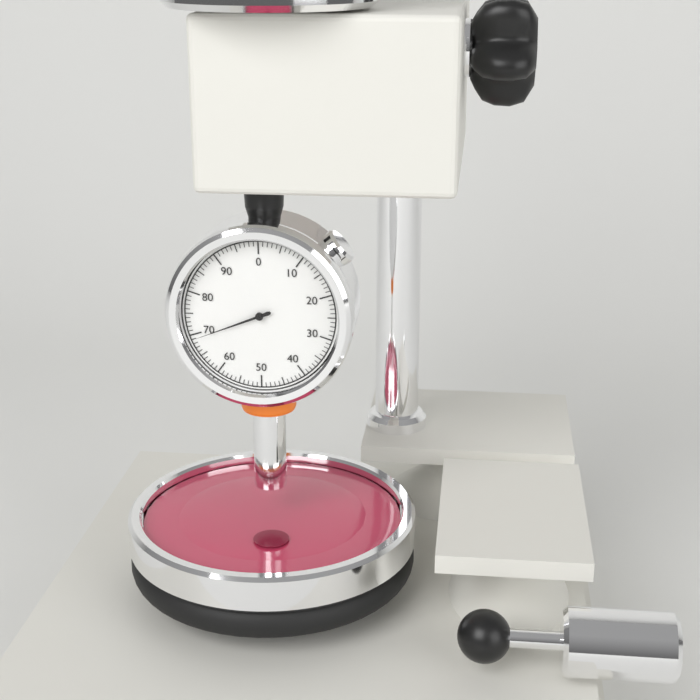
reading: 69 (no unit)
